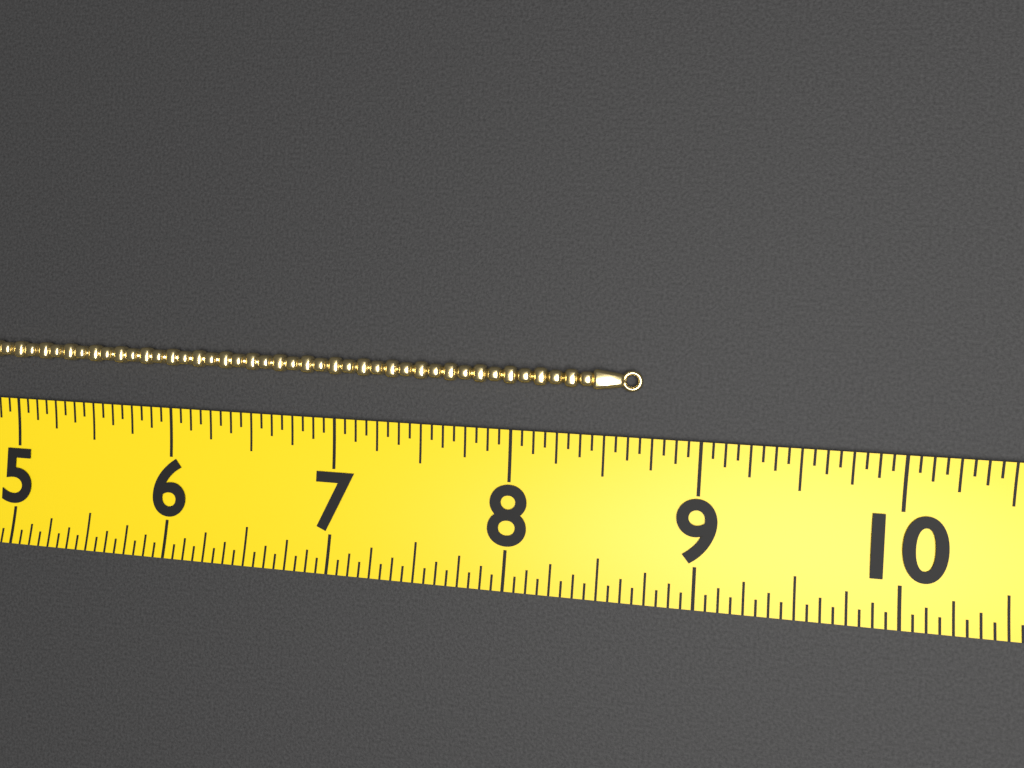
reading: 8.6875 (no unit)
